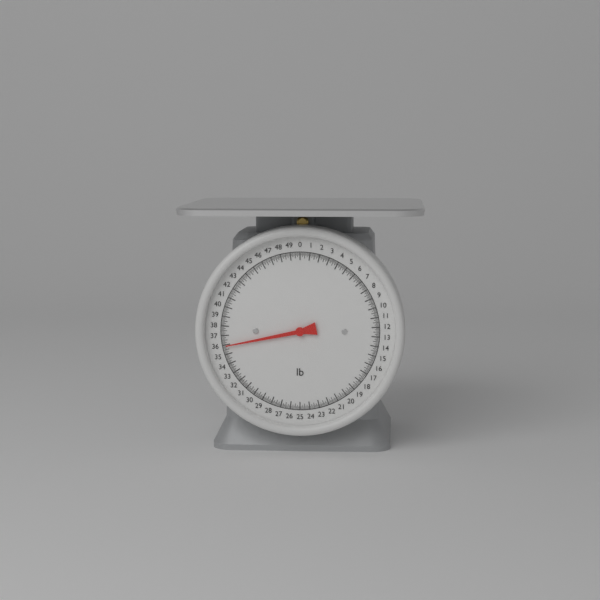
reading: 35.875 lb
